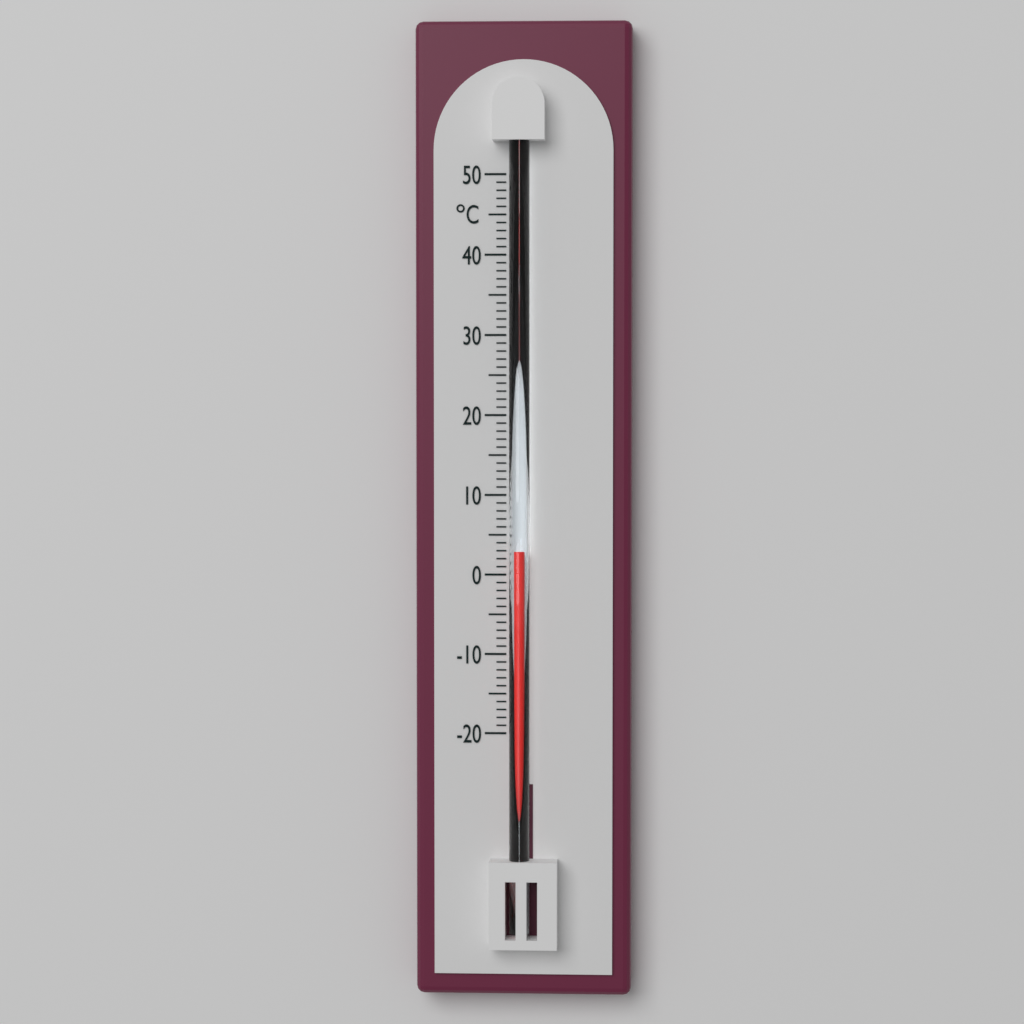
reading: 3 °C
